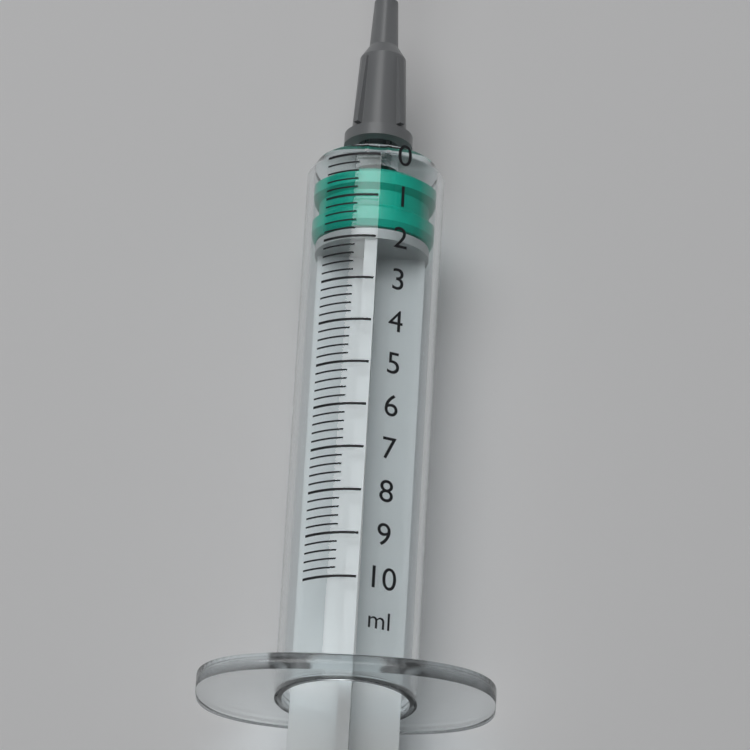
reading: 0.2 ml
